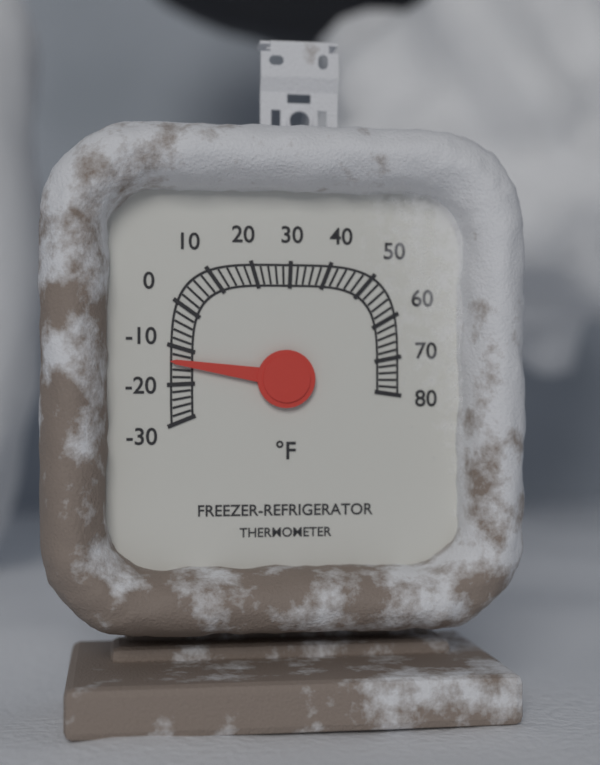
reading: -14 °F
